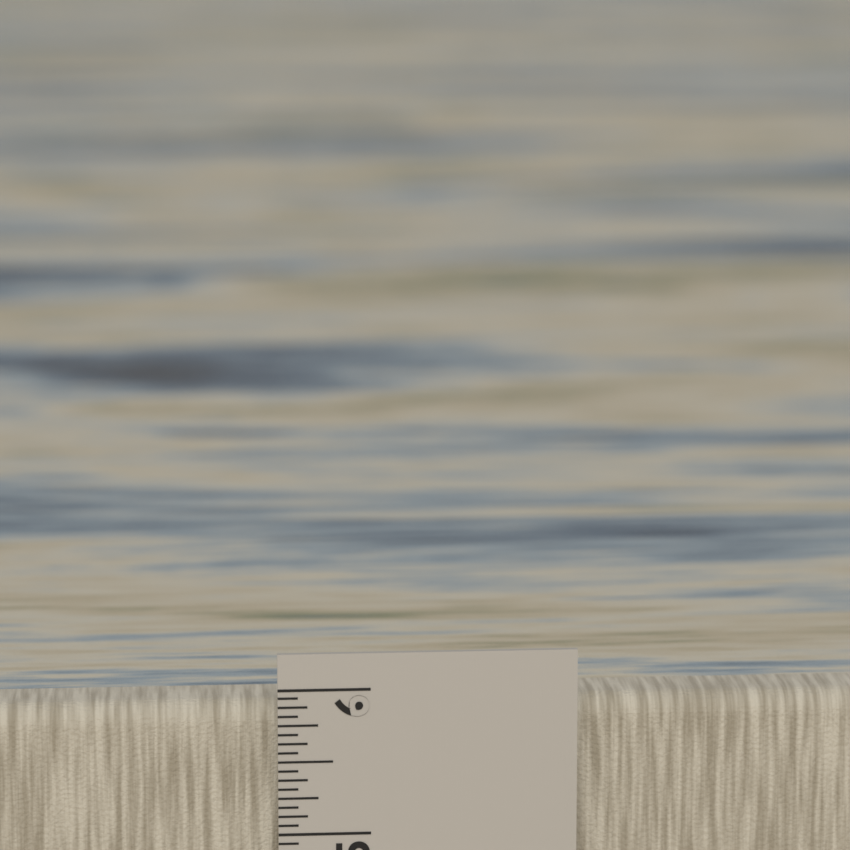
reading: 5.8750 in
